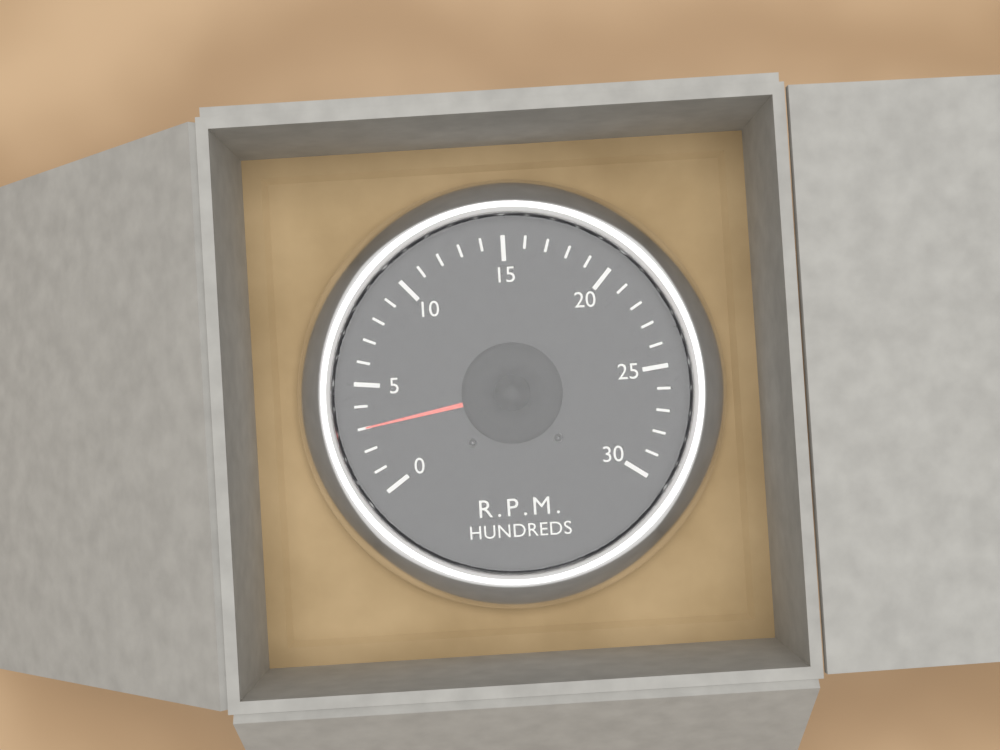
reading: 3 RPM x100
